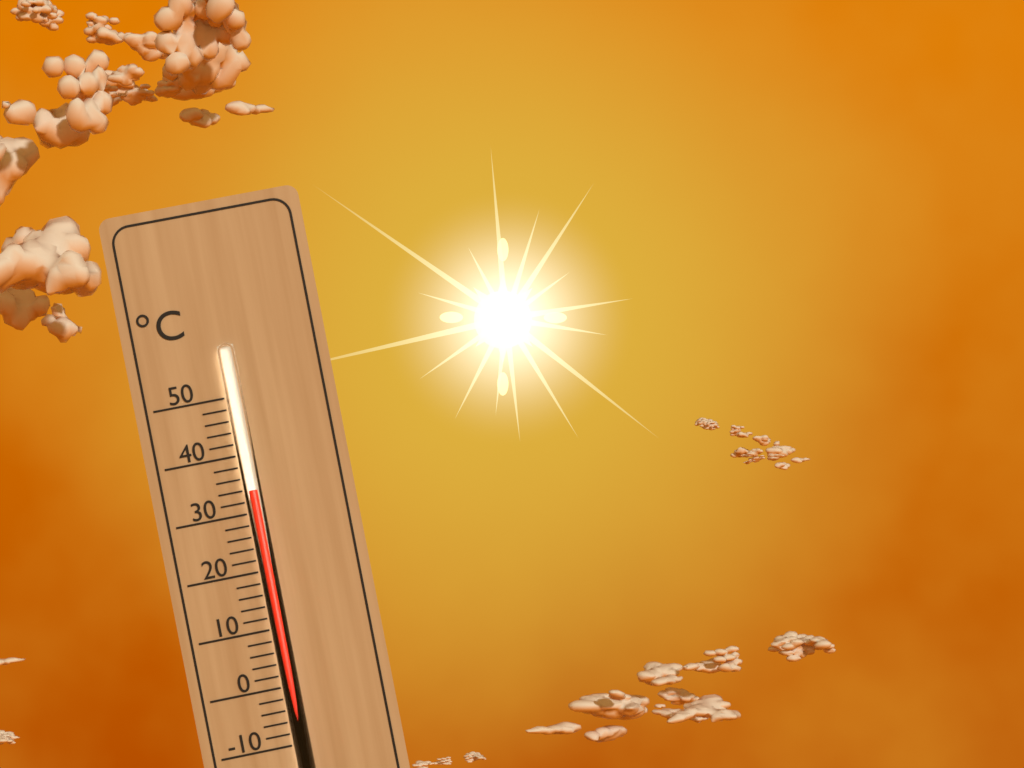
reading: 34 °C
